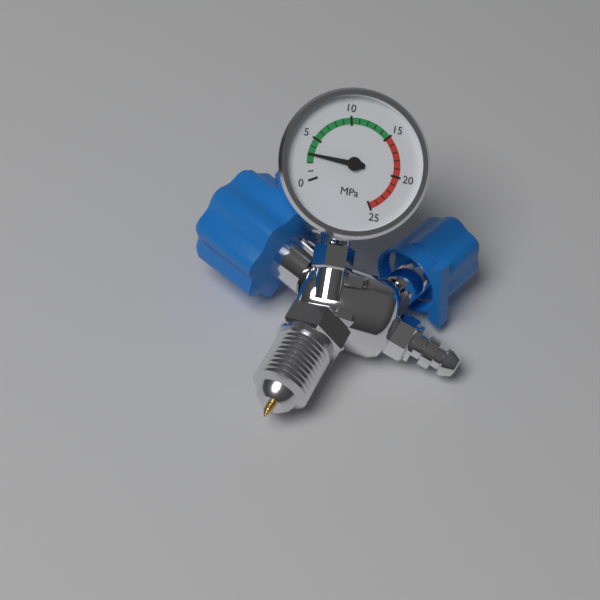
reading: 3 MPa
